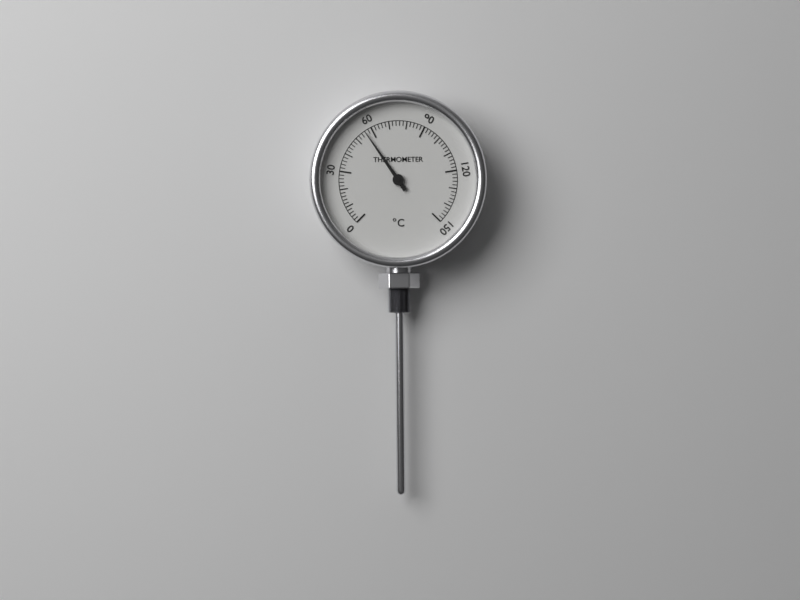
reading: 56 °C
